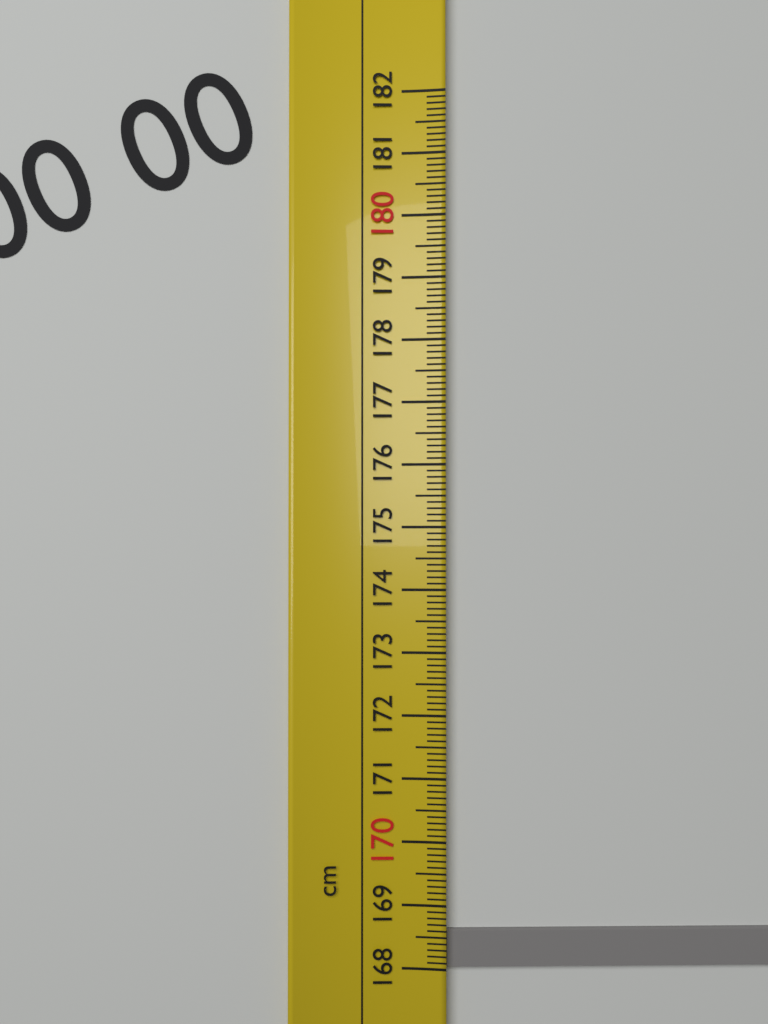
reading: 168.6 cm
